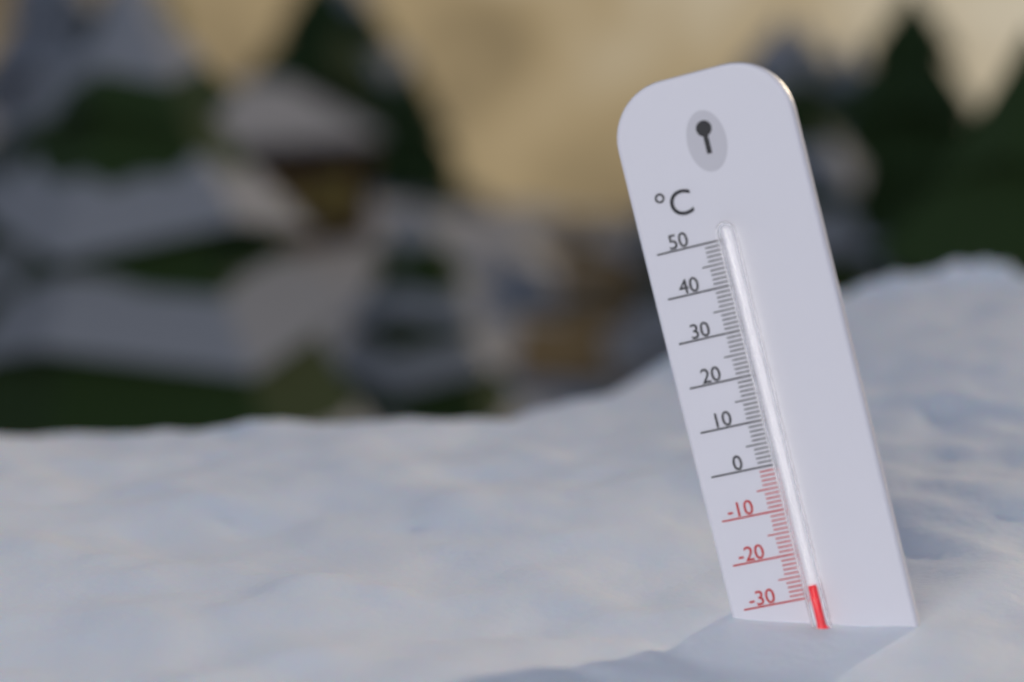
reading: -27 °C
